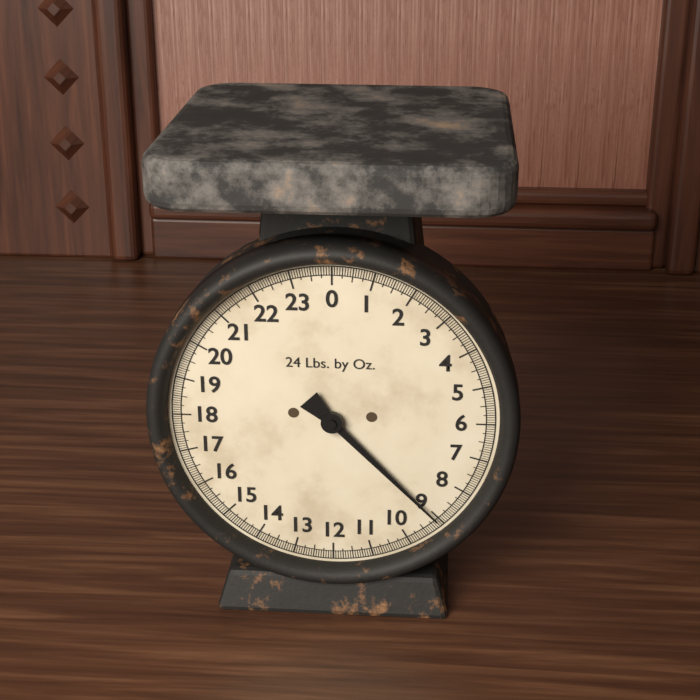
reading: 9.0625 lb
